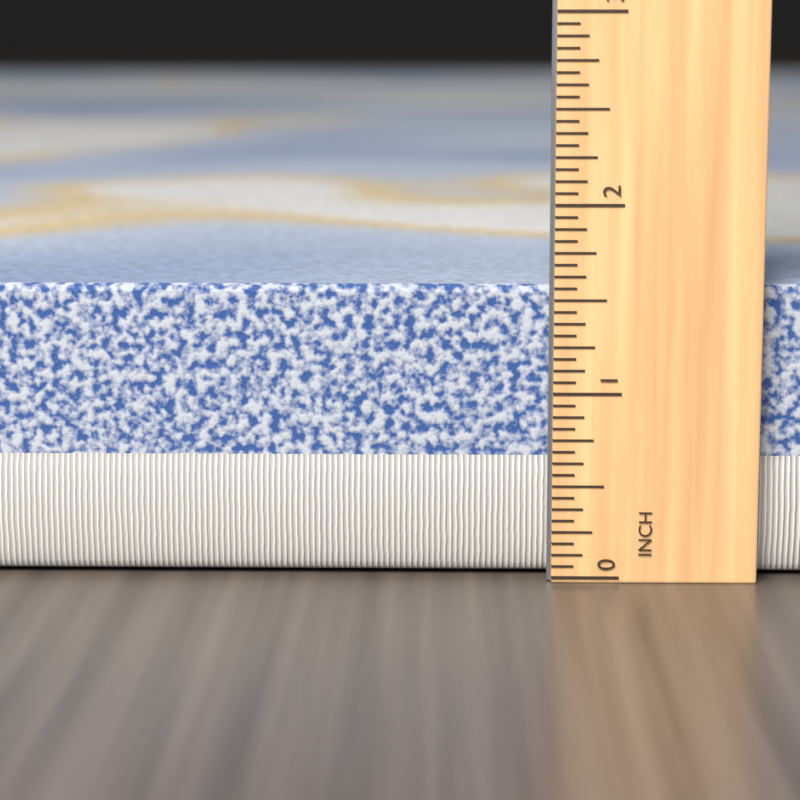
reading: 1.5625 in
